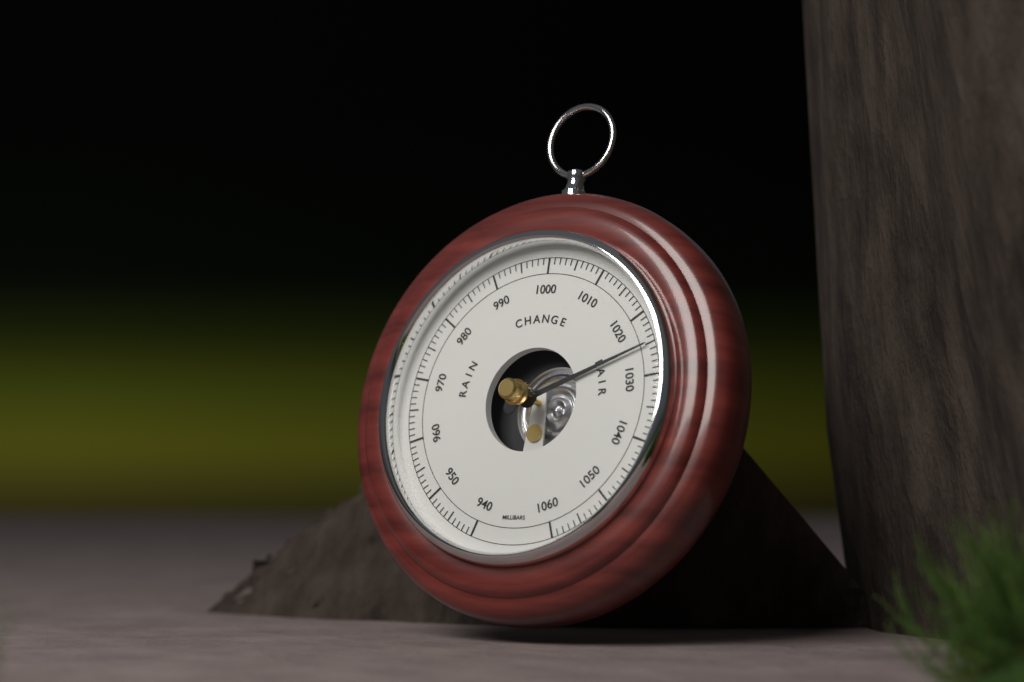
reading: 1025 mbar
